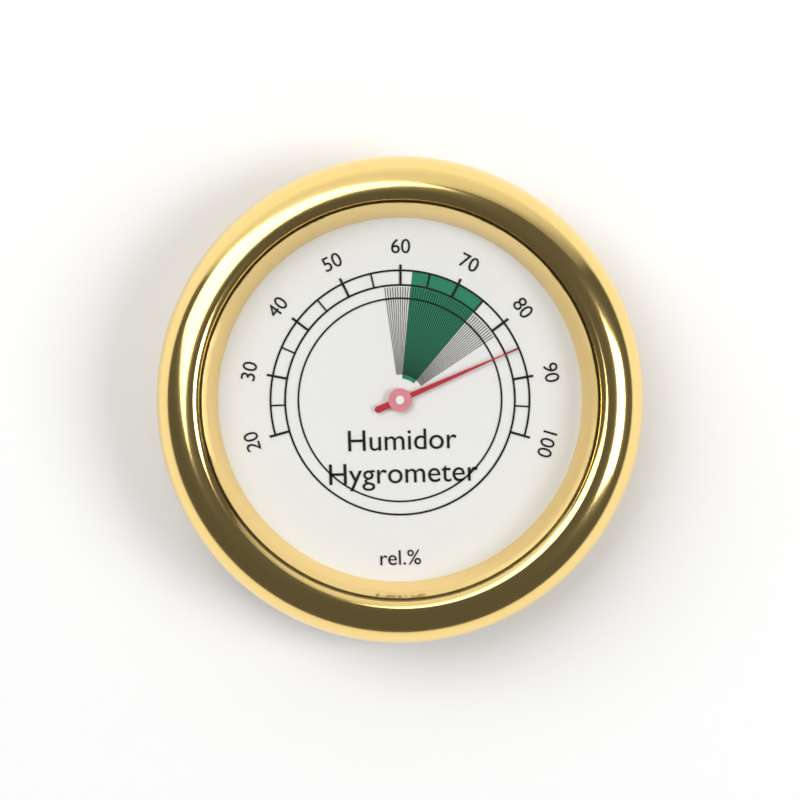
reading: 85 %
